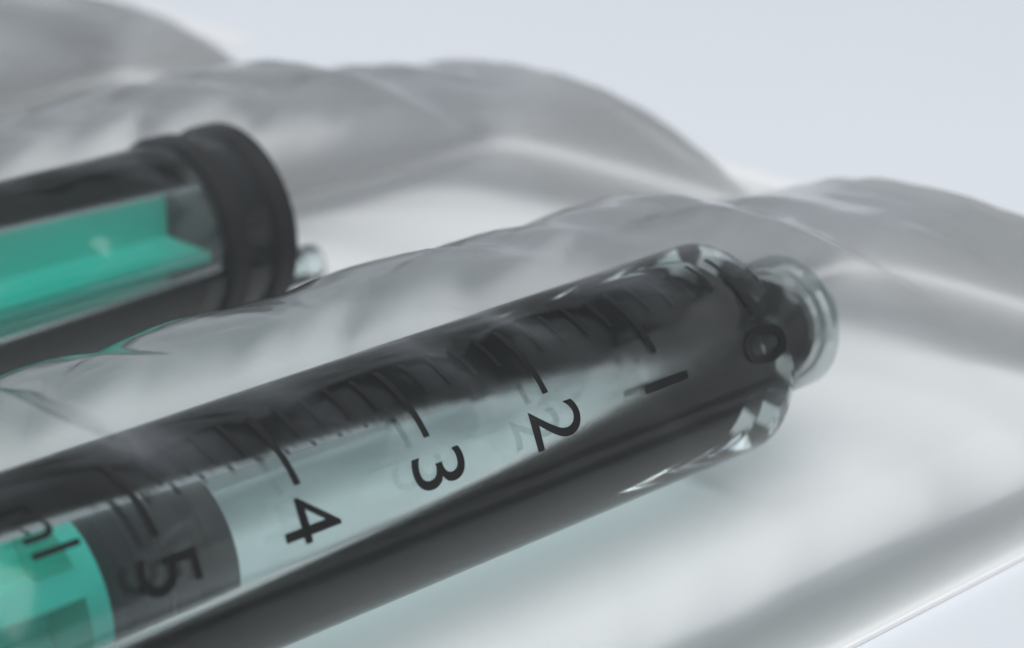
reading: 4.4 ml
